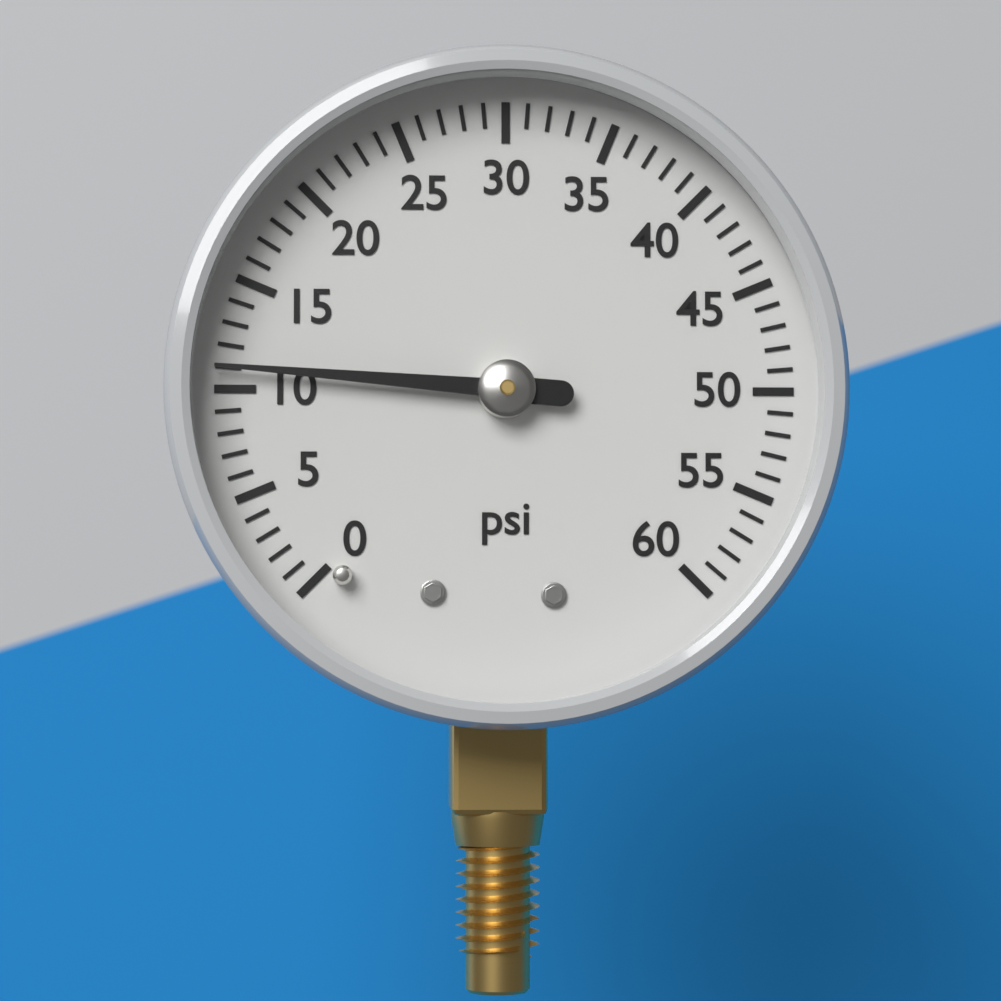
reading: 11 psi
